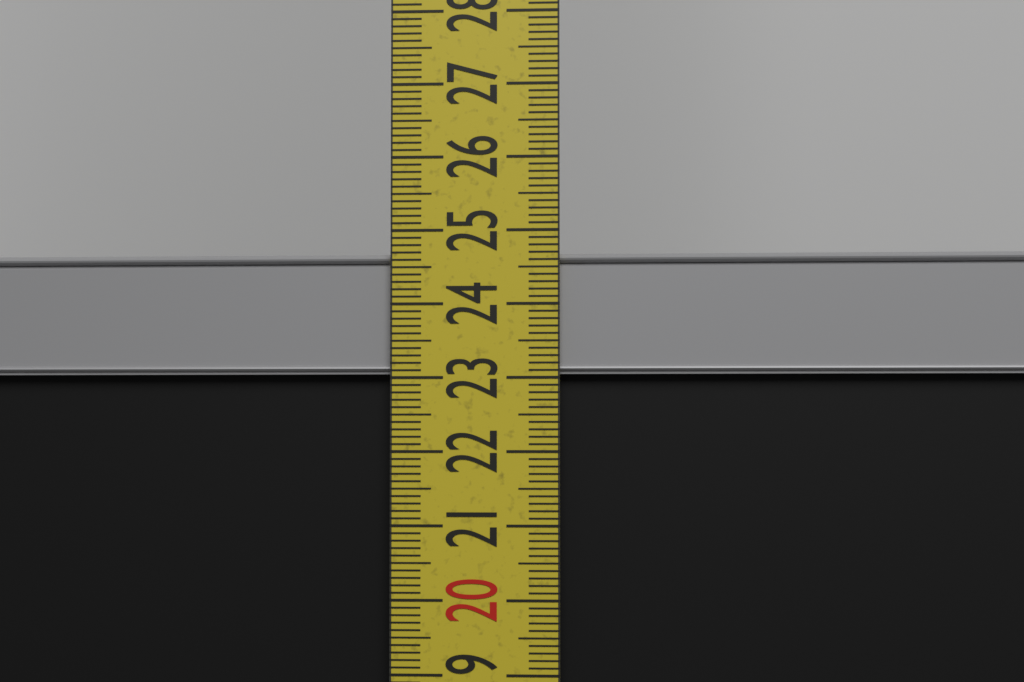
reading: 24.7 cm
